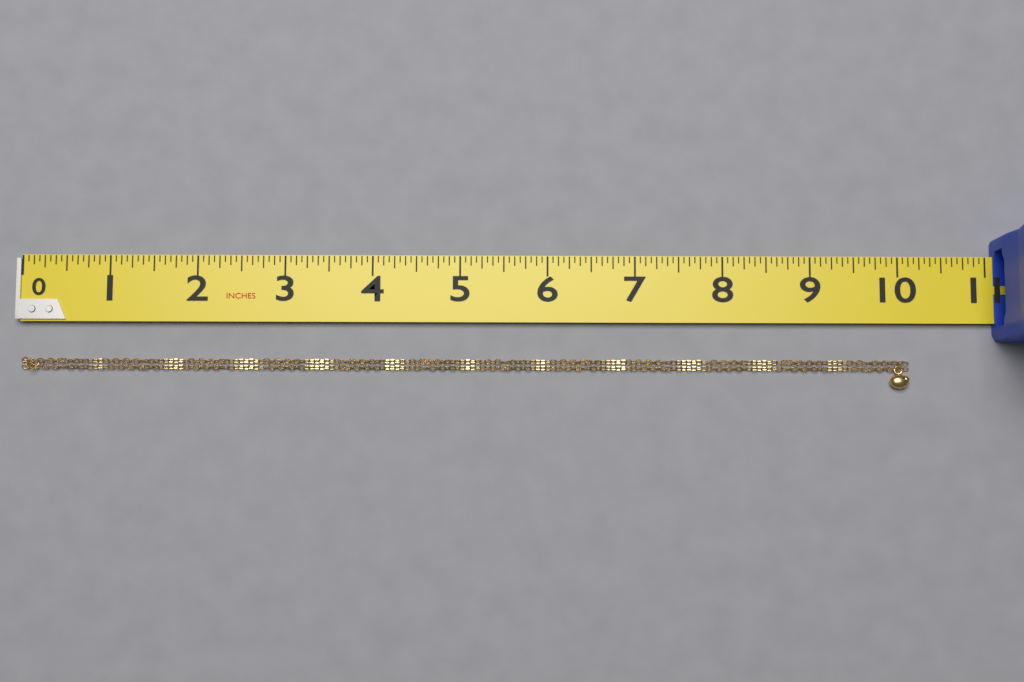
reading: 10.1250 in
